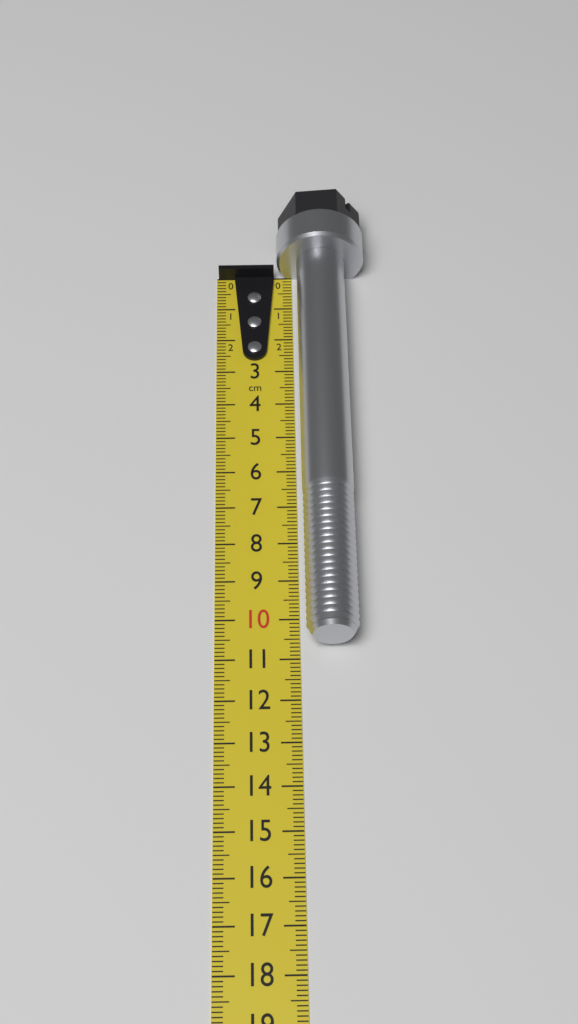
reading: 10.7 cm
